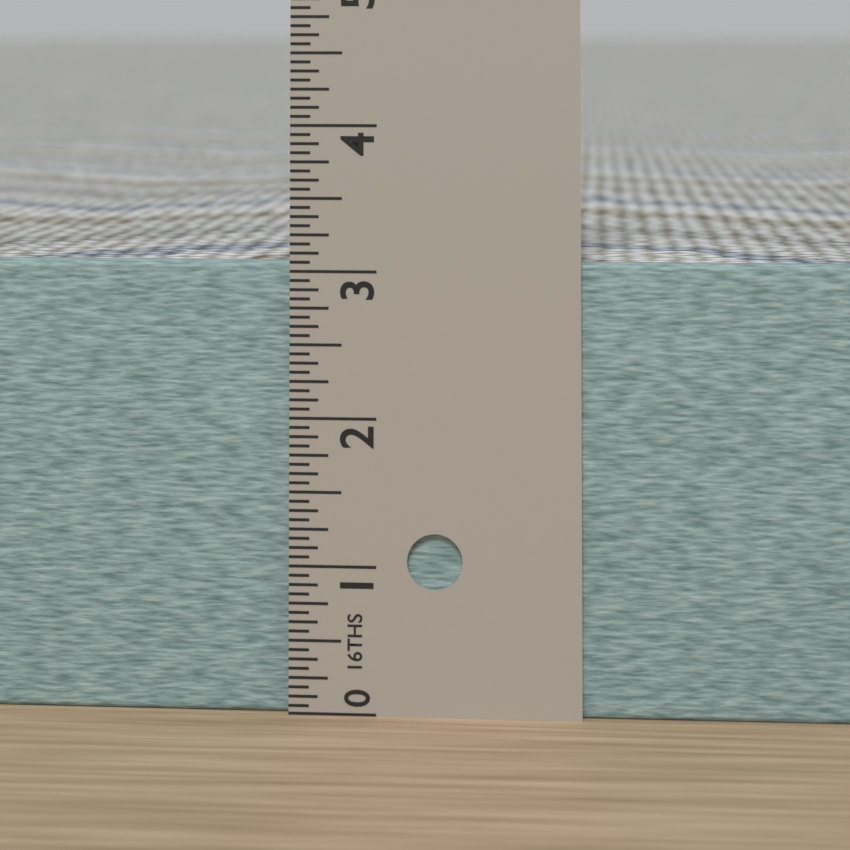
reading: 3.0625 in
